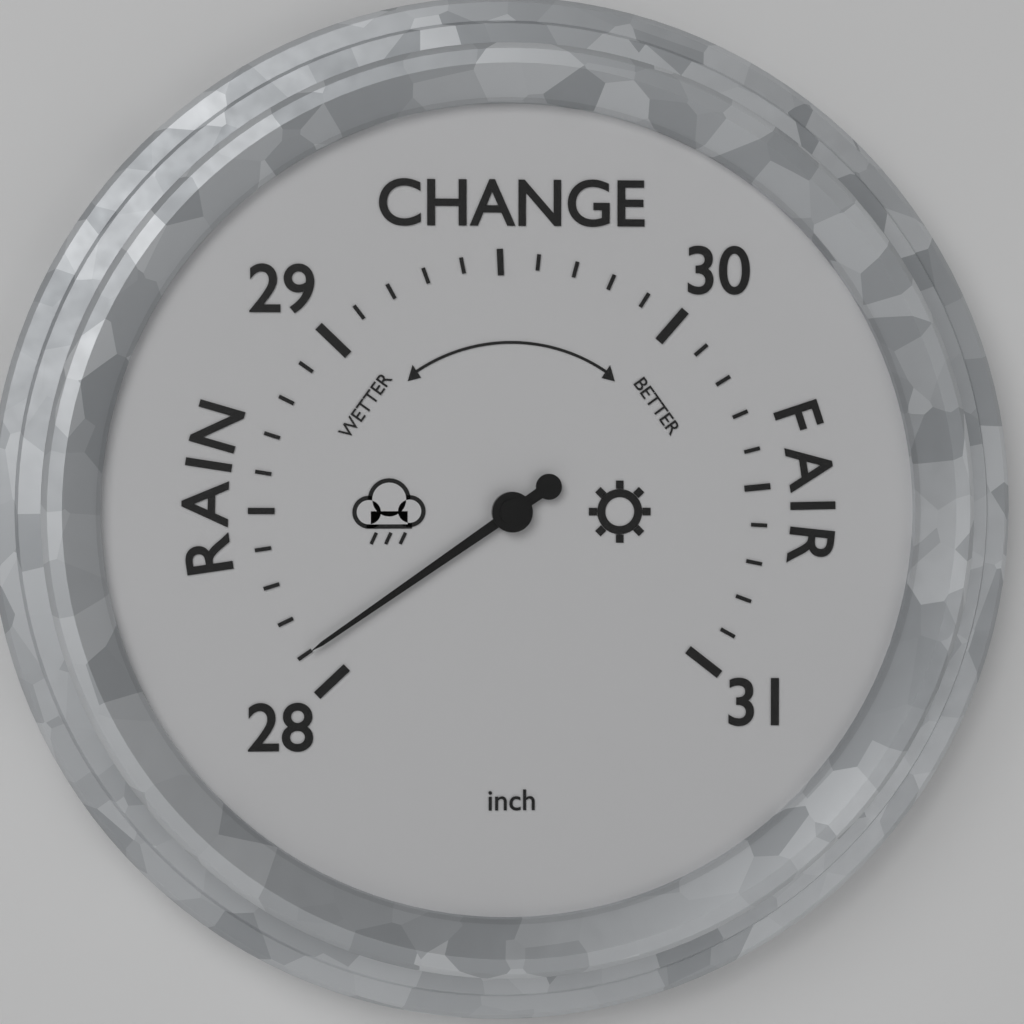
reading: 28.1 inch
